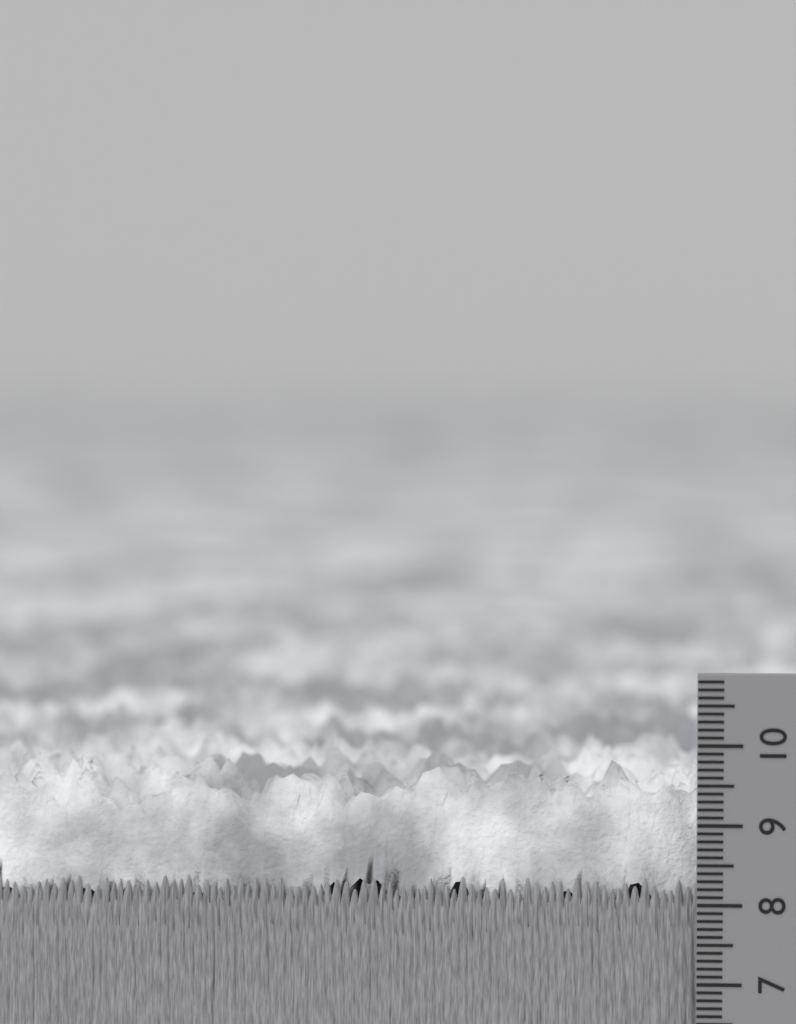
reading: 9.7 cm
